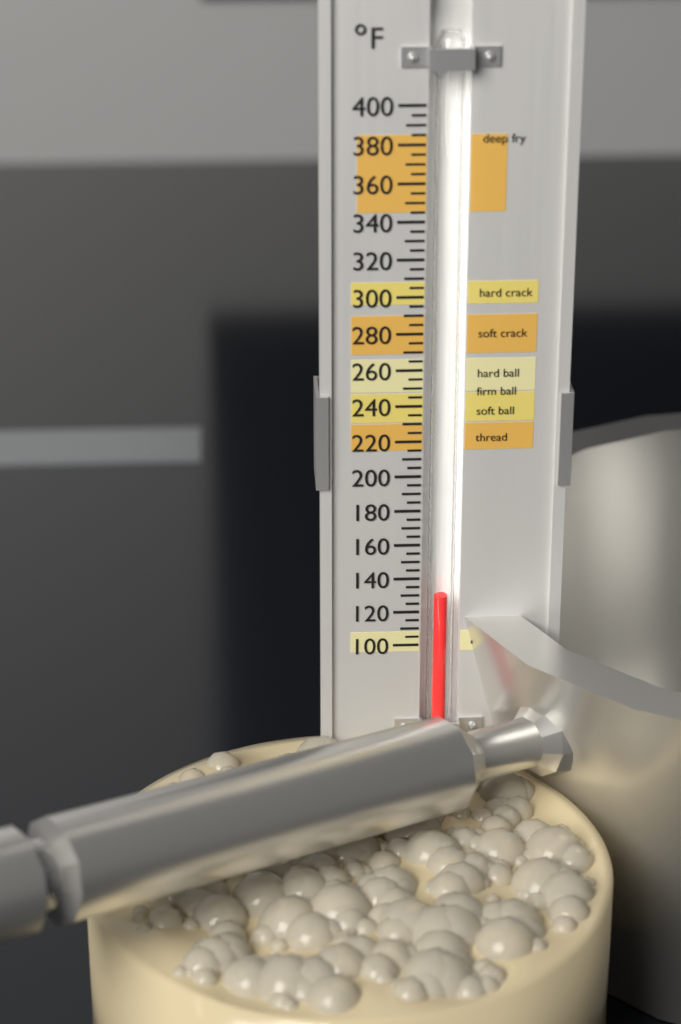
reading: 130 °F
